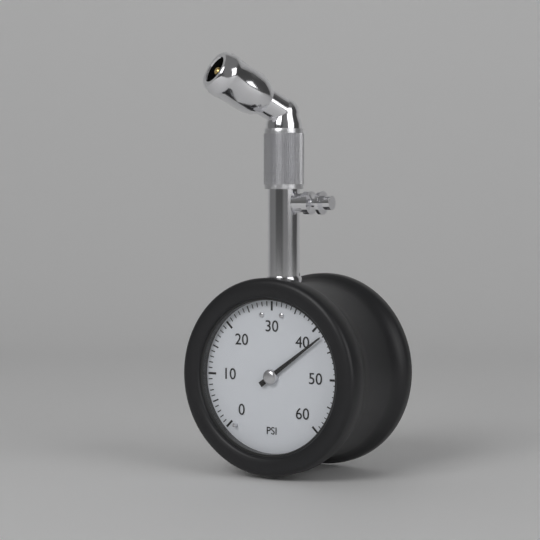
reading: 42 psi
